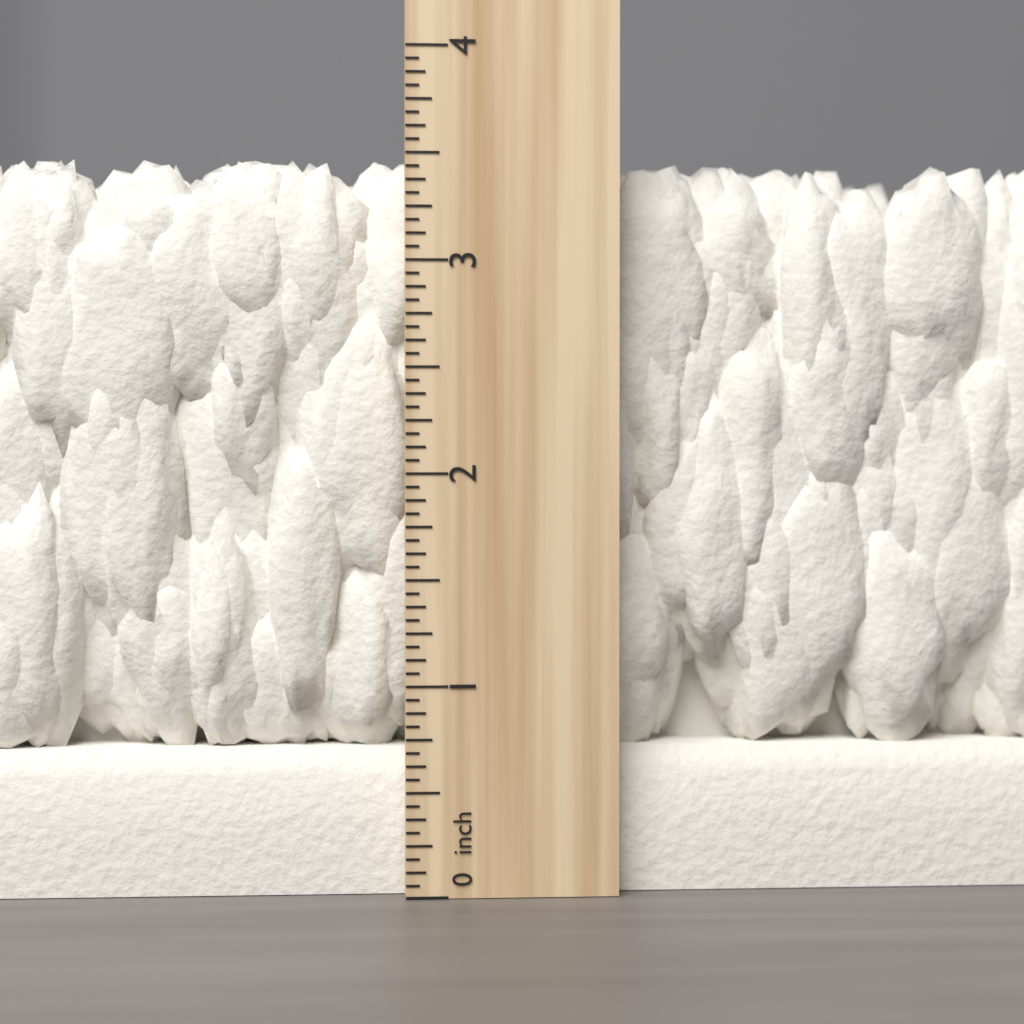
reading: 3.5000 inch
